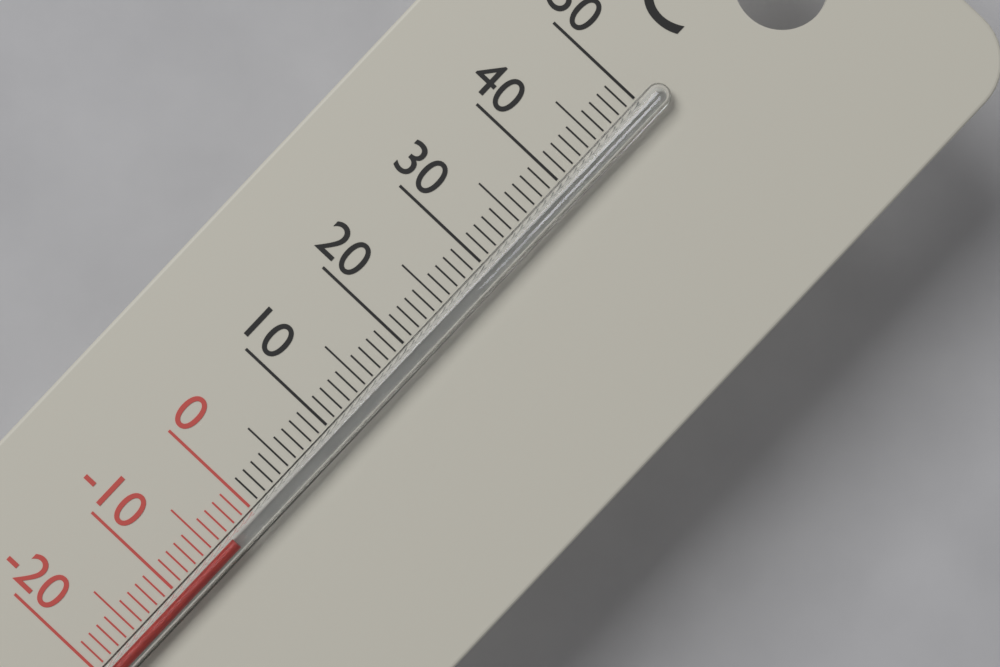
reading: -3 °C
